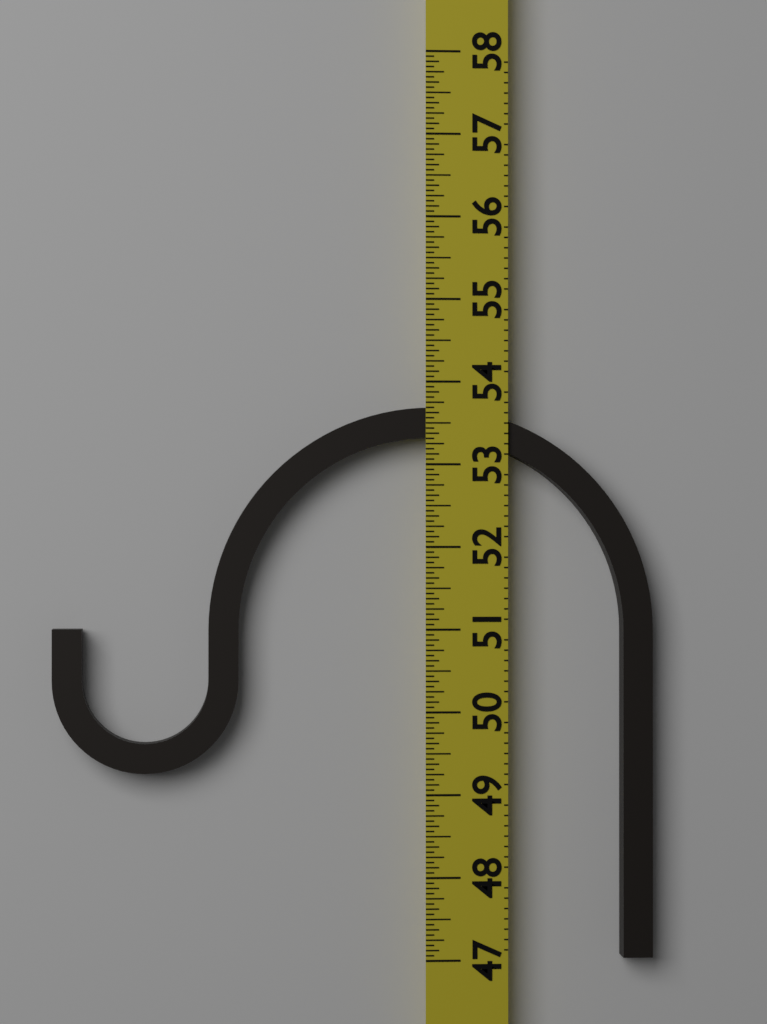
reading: 53.6875 (no unit)
